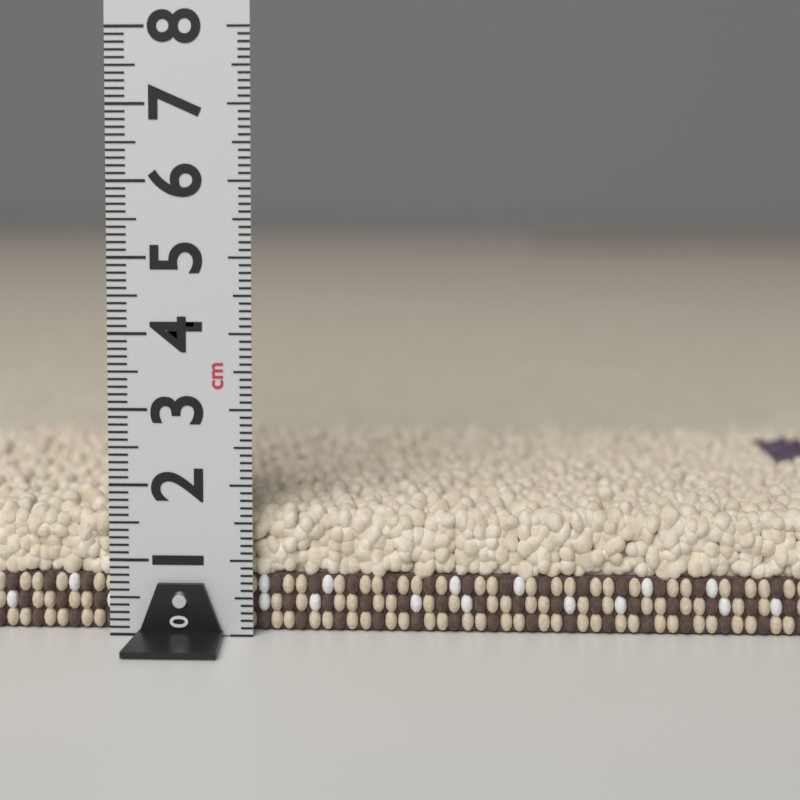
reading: 1.7 cm
